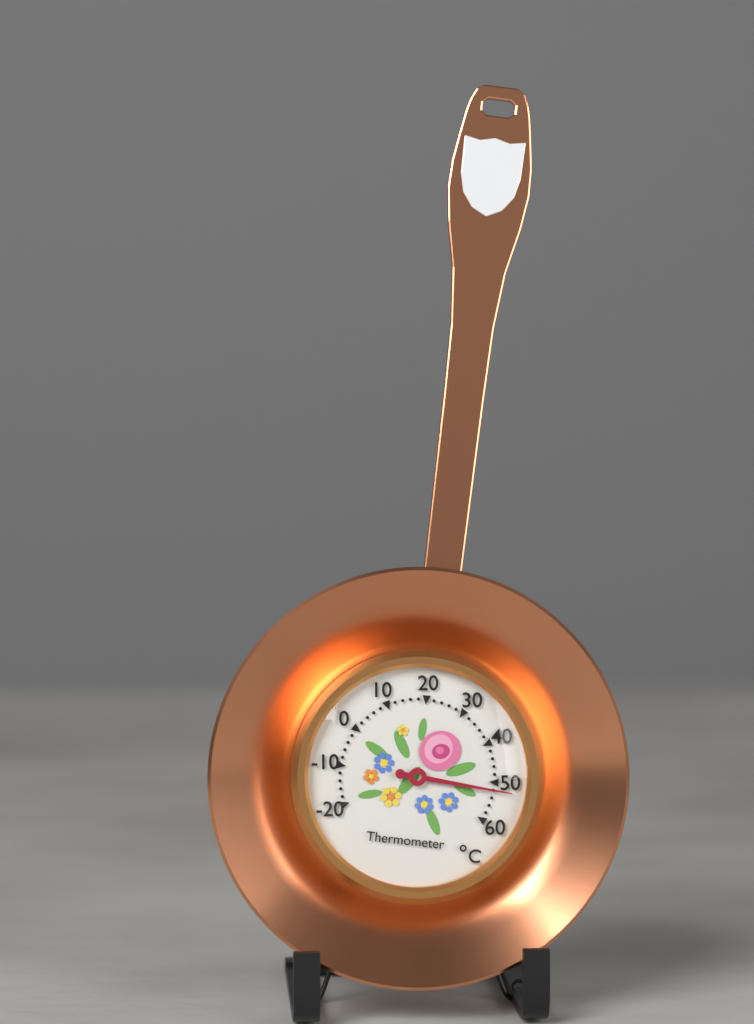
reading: 52 °C
